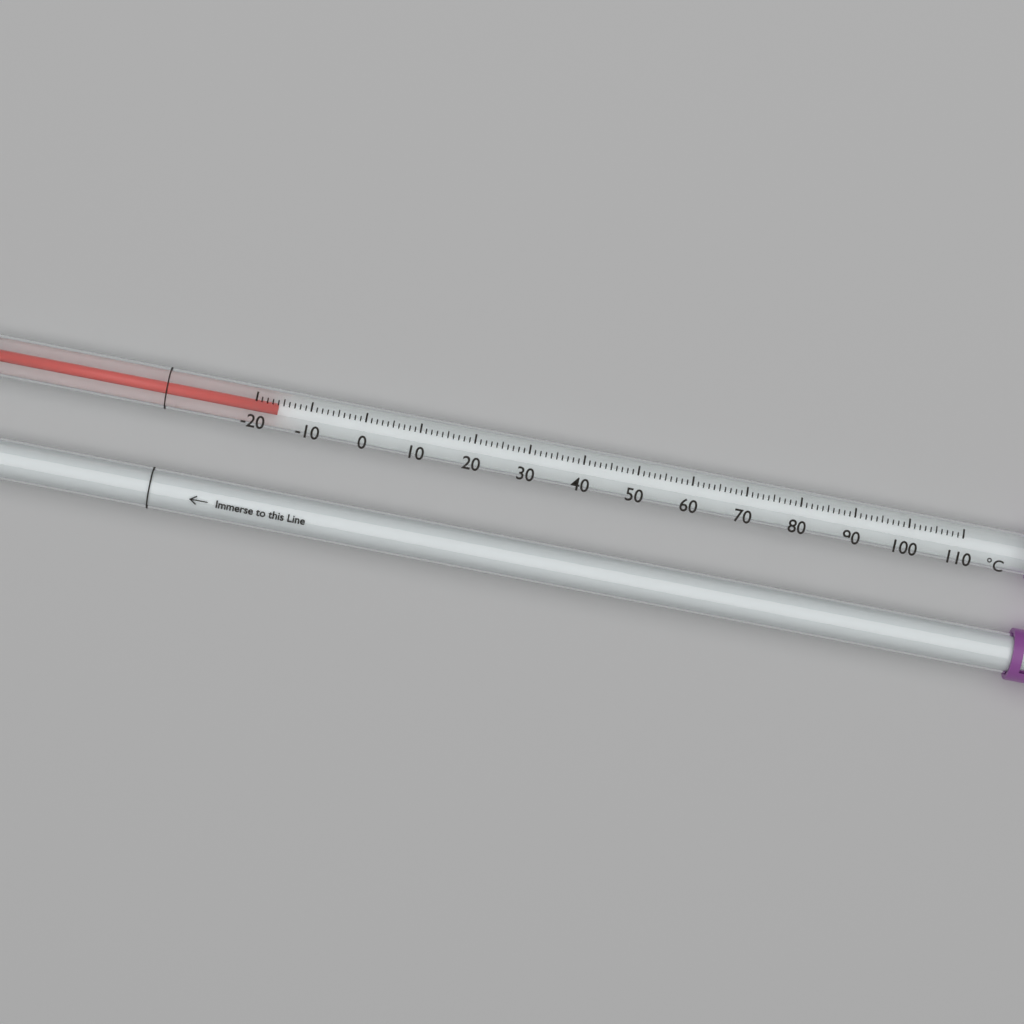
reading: -16 °C
